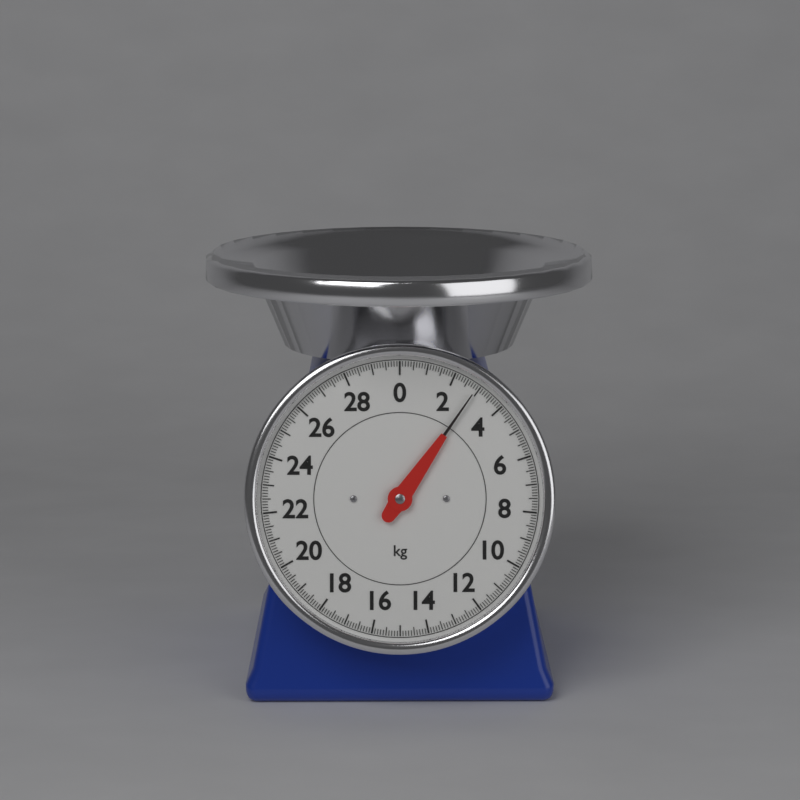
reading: 2.9 kg
